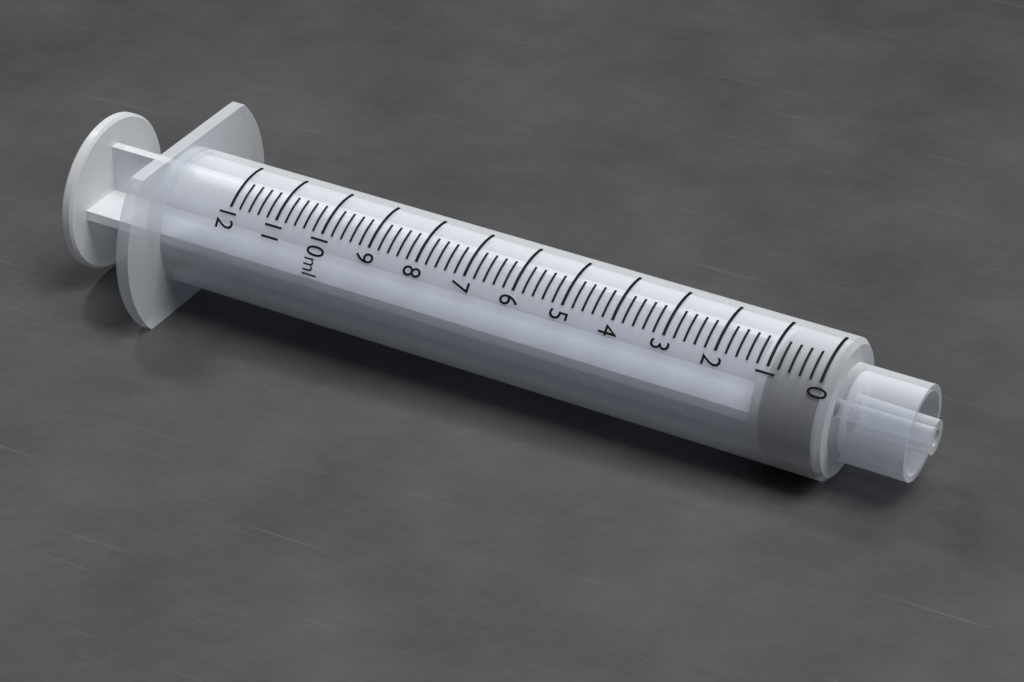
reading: 0.0 ml
